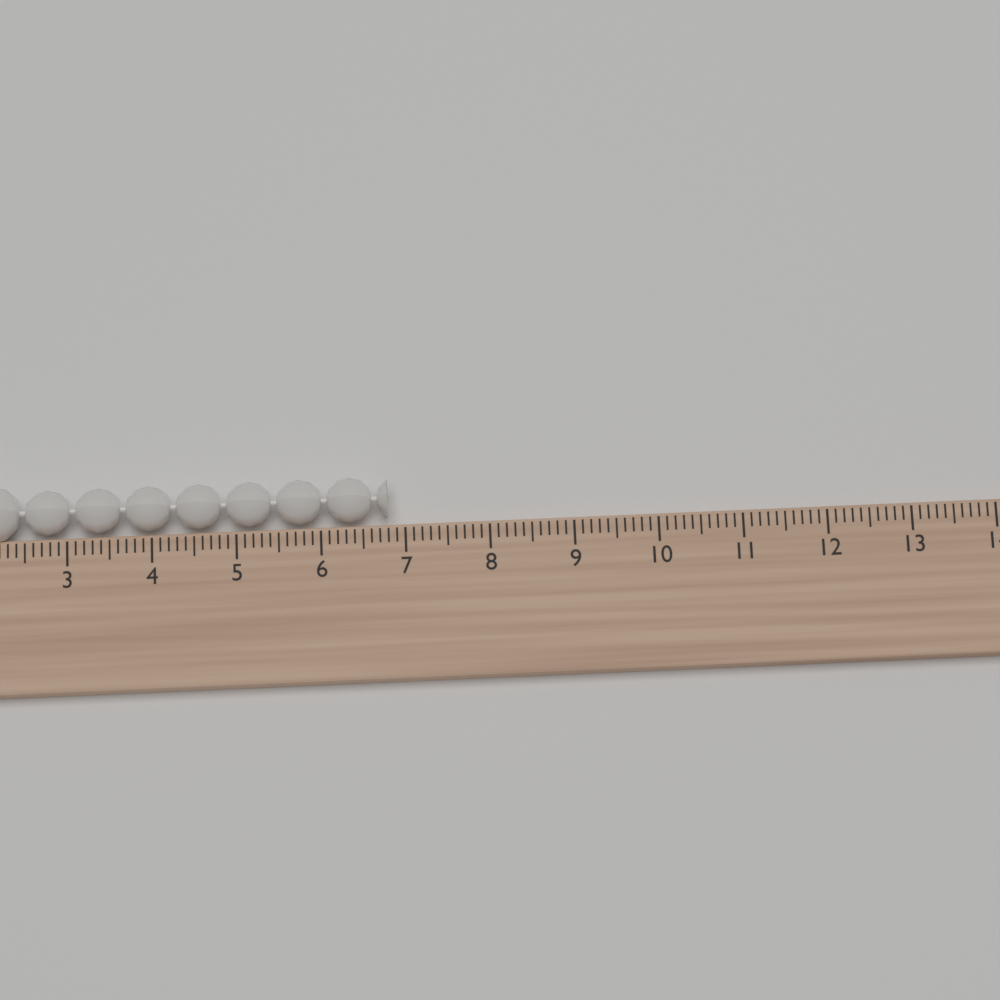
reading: 6.8 (no unit)
